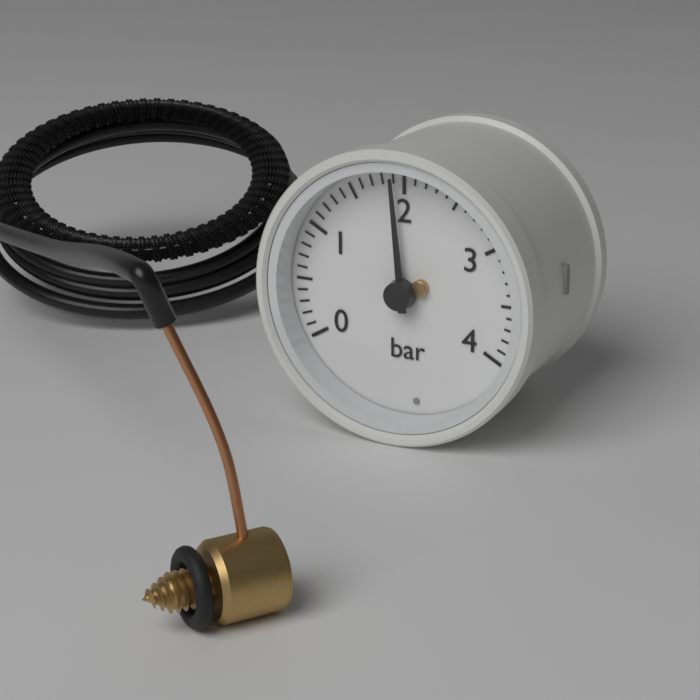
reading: 1.9 bar
